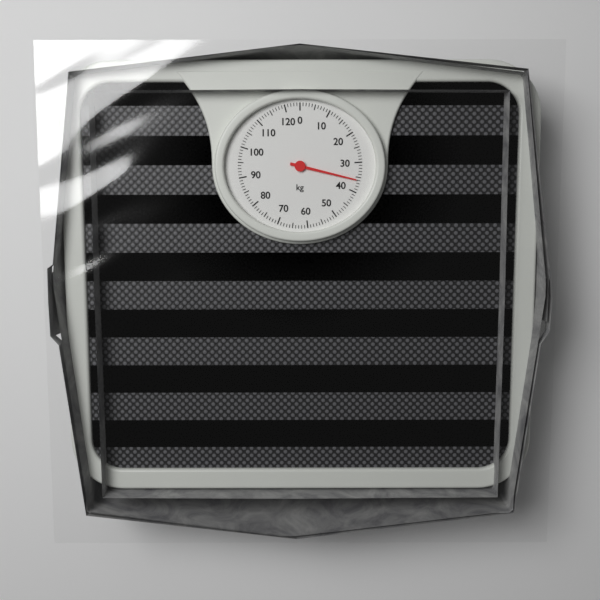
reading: 36 kg
